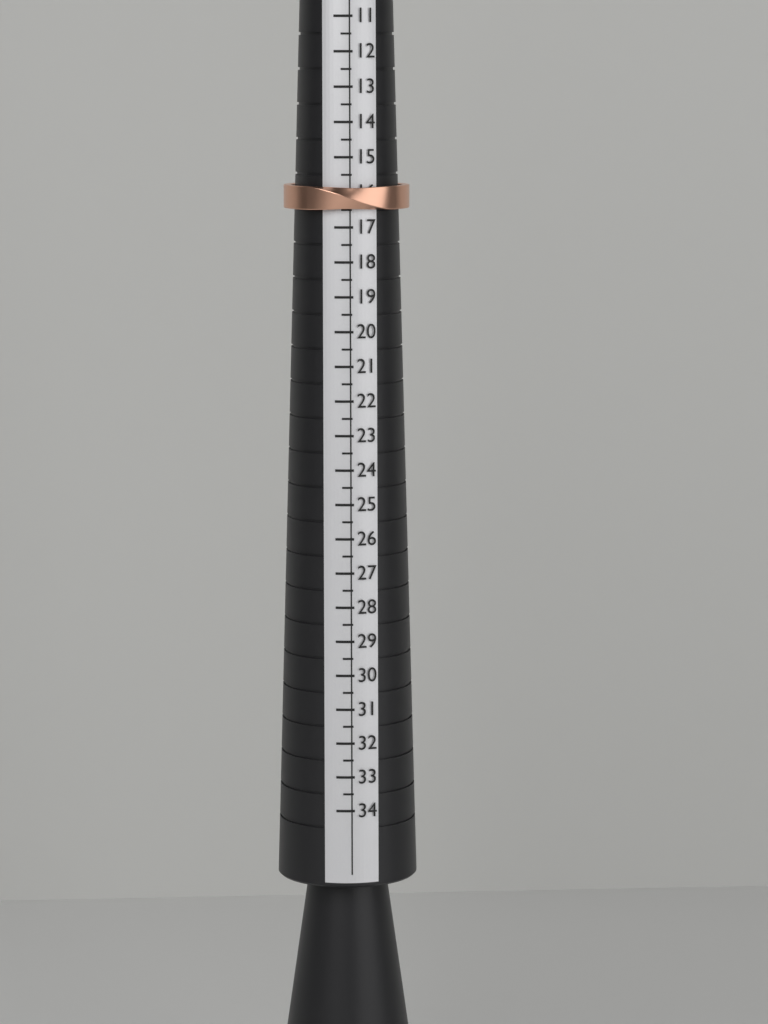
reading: 16.5 (no unit)
